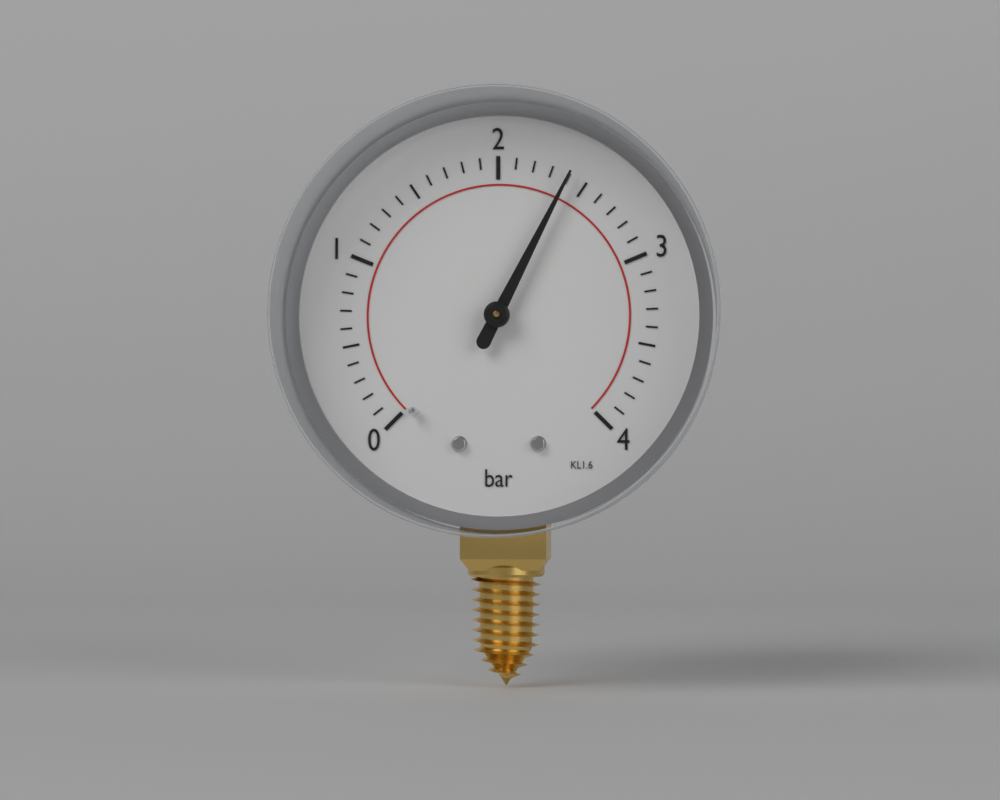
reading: 2.4 bar
